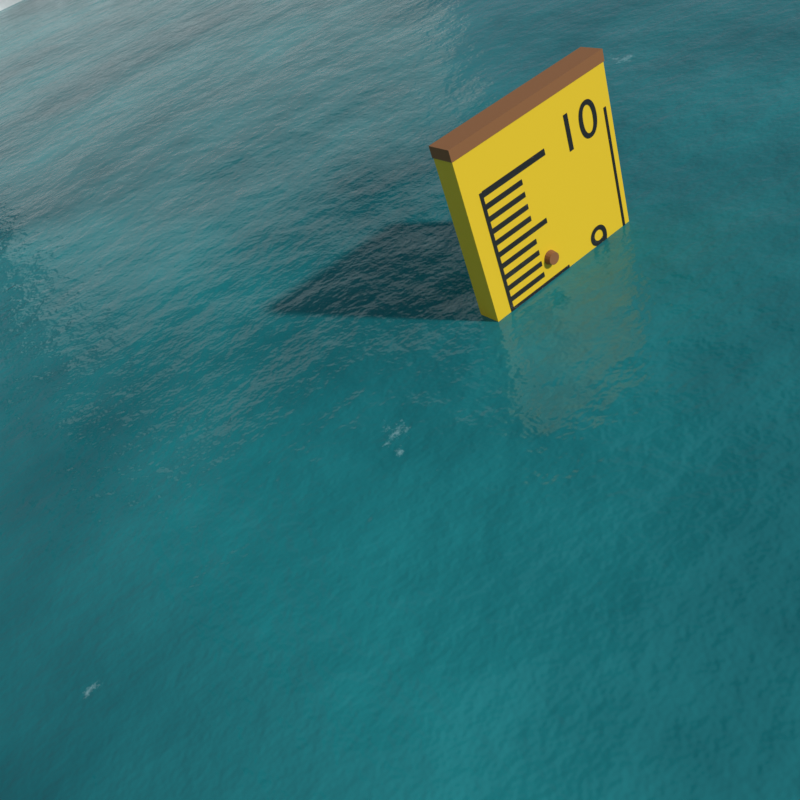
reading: 9.0 (no unit)
